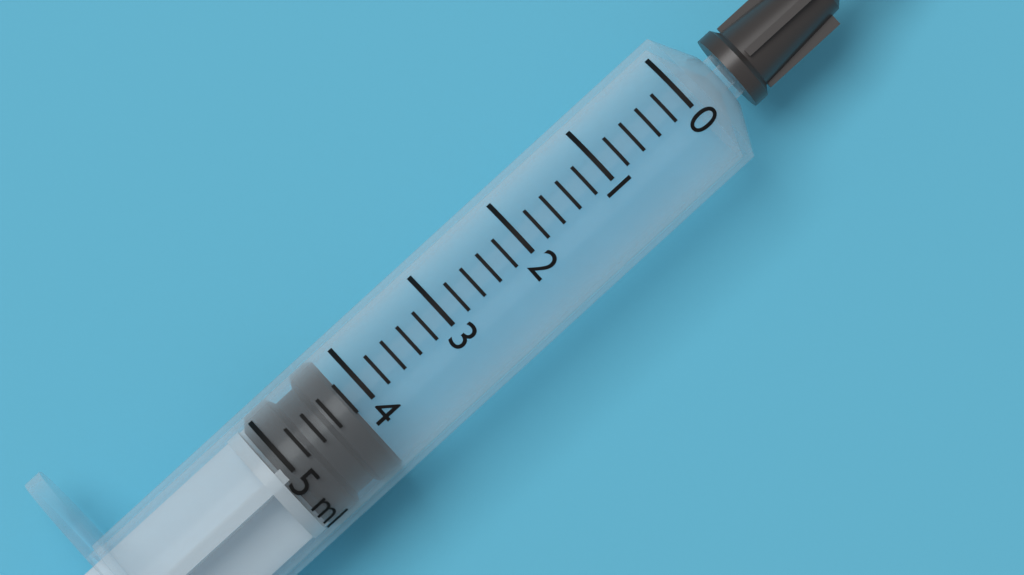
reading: 4.2 ml
